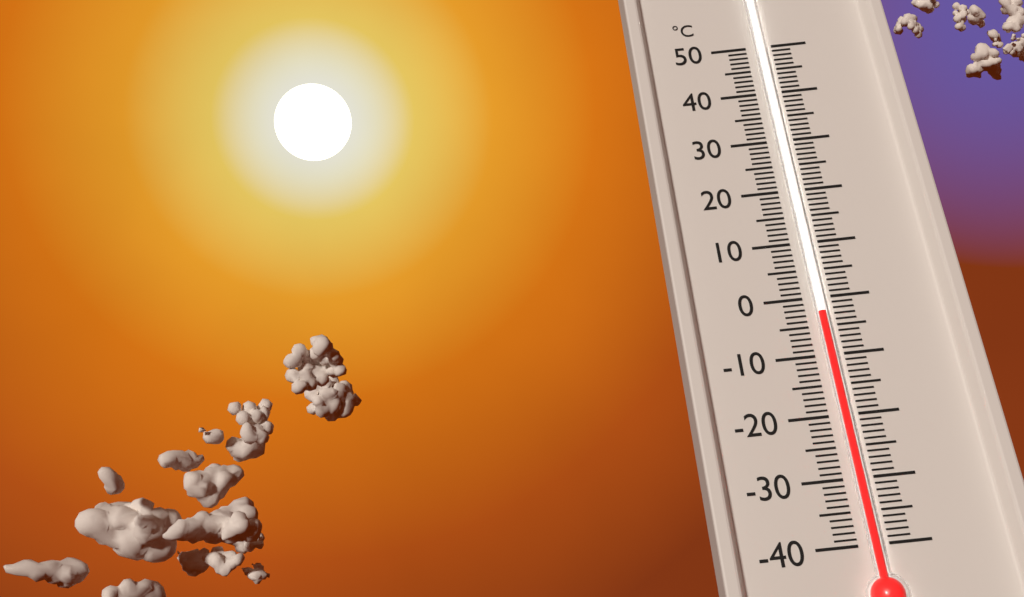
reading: -3 °C
